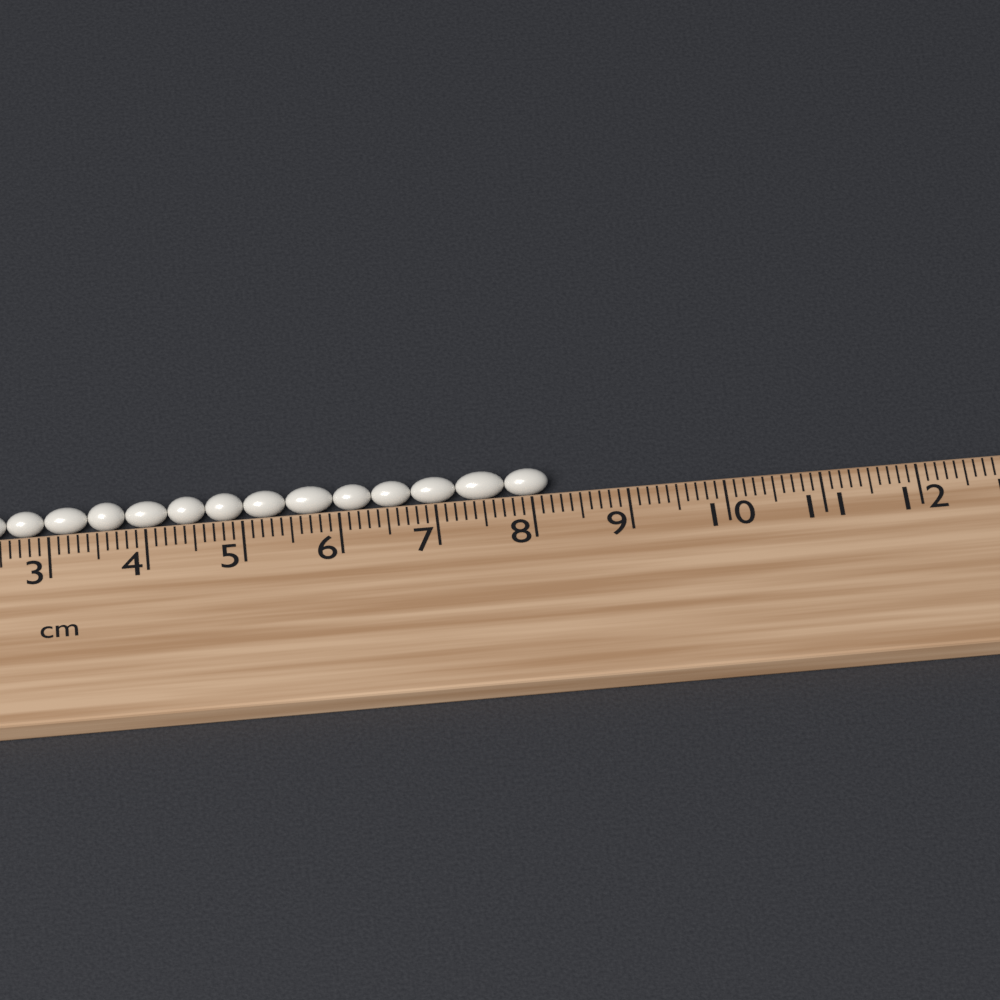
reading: 8.2 cm
